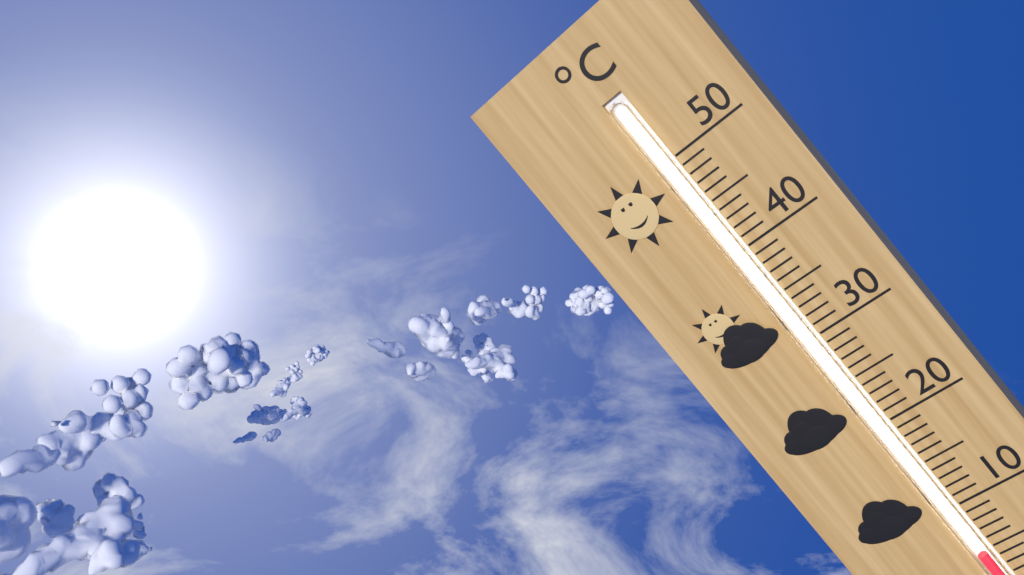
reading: 5 °C
